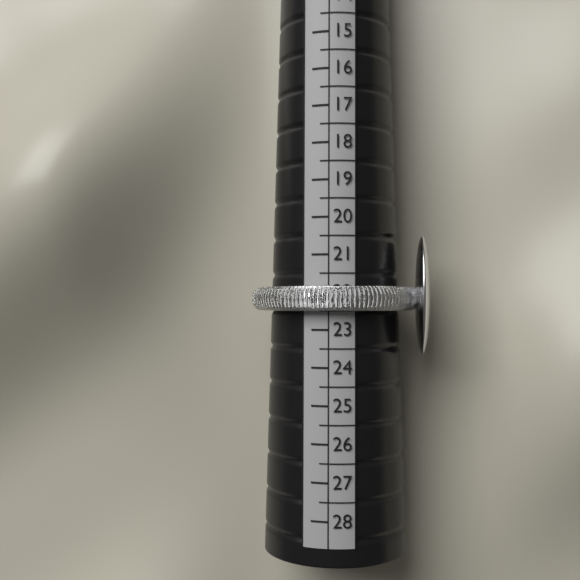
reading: 22.5 (no unit)
